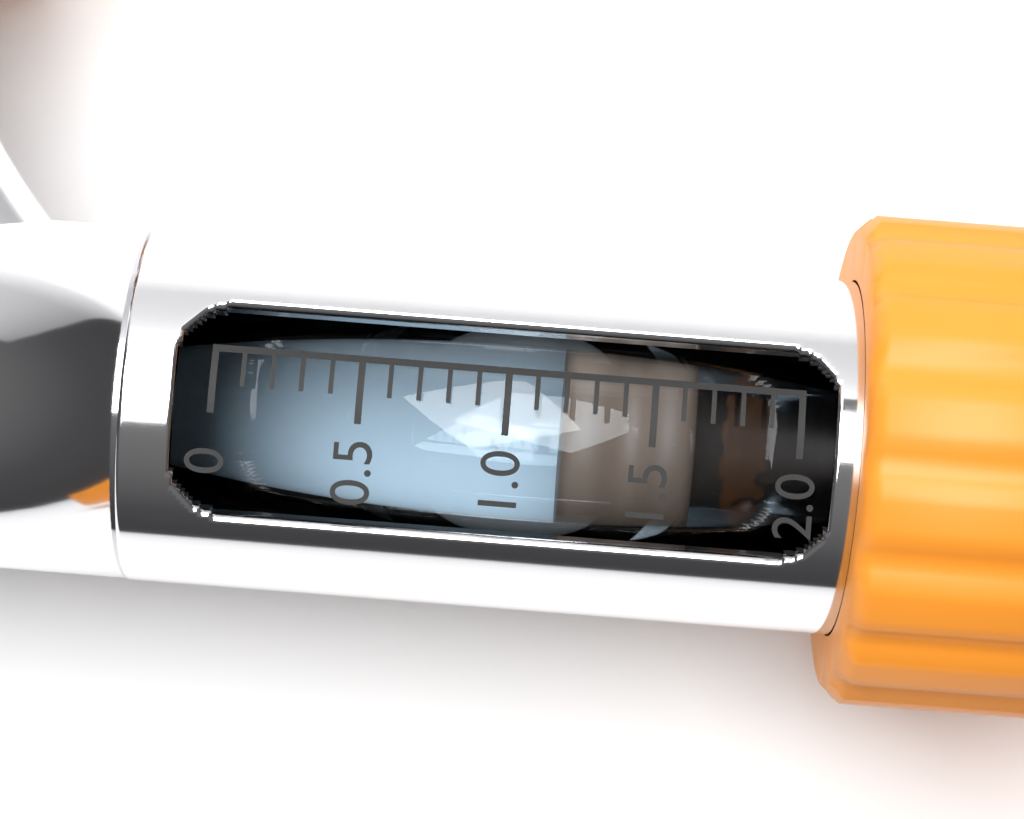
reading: 1.2 (no unit)
